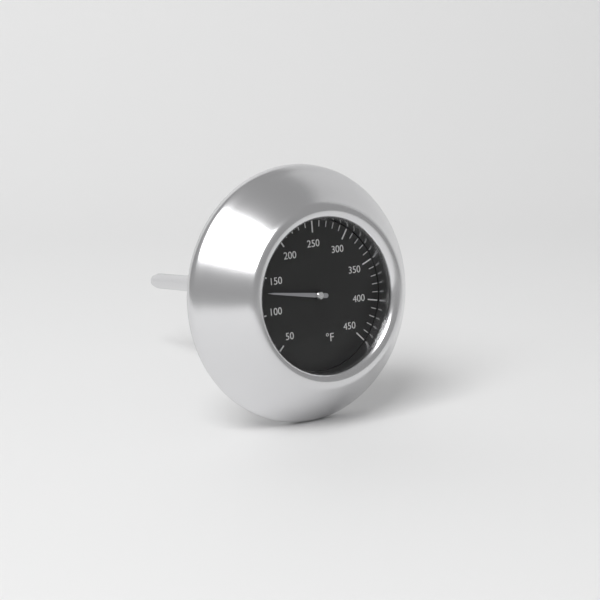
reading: 130 °F
